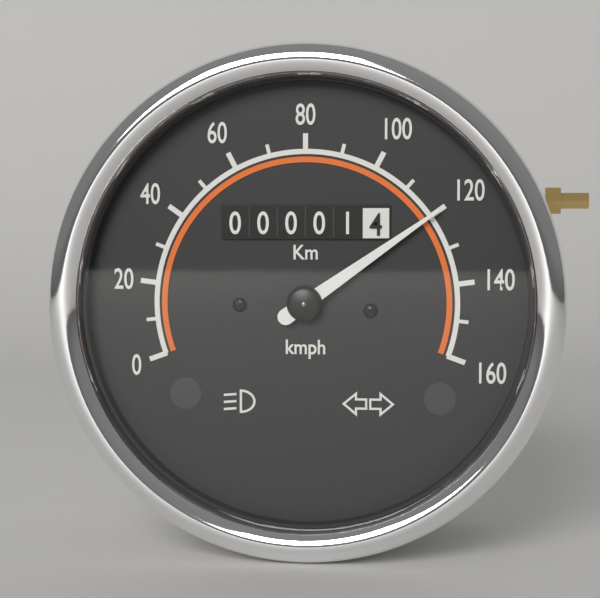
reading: 120 km/h
